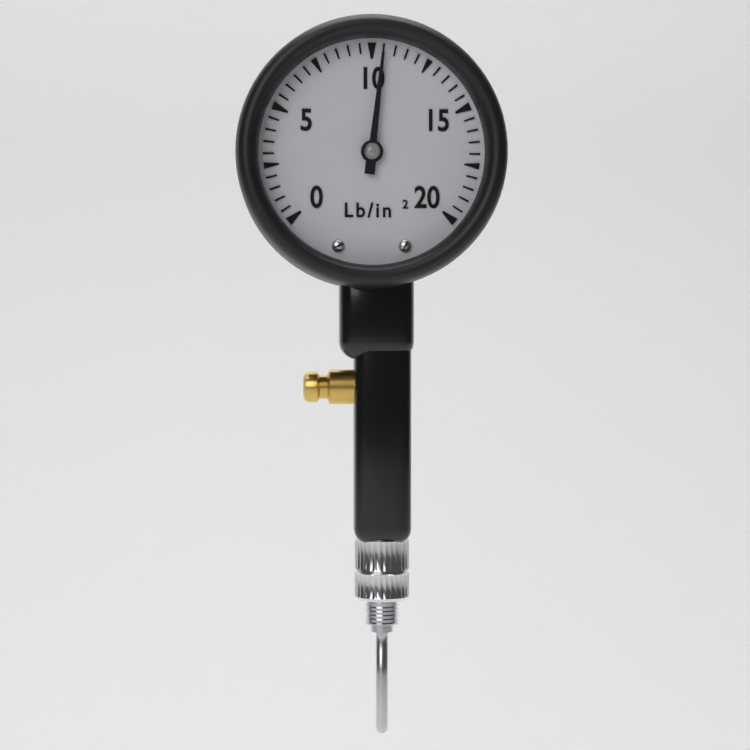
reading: 10.5 lb/in²
